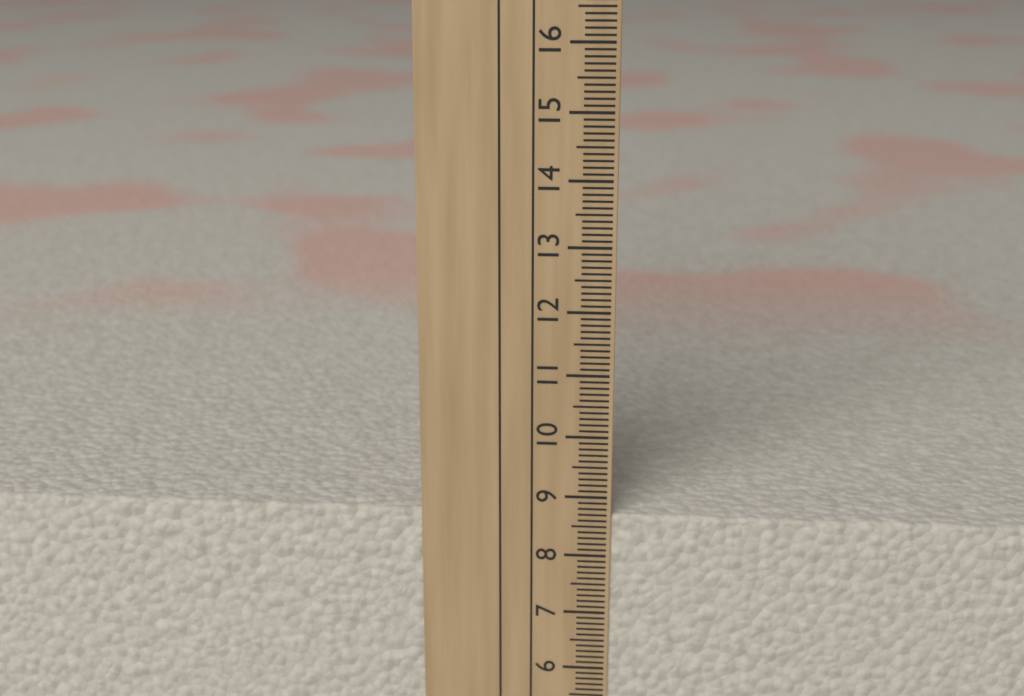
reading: 8.7 cm
